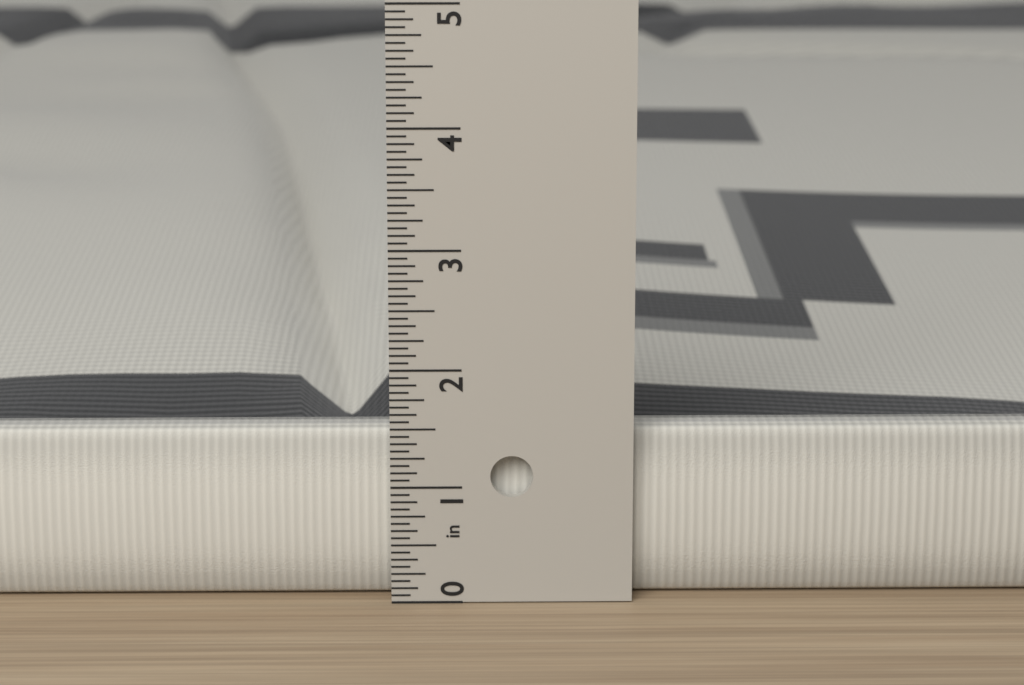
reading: 1.4375 in
